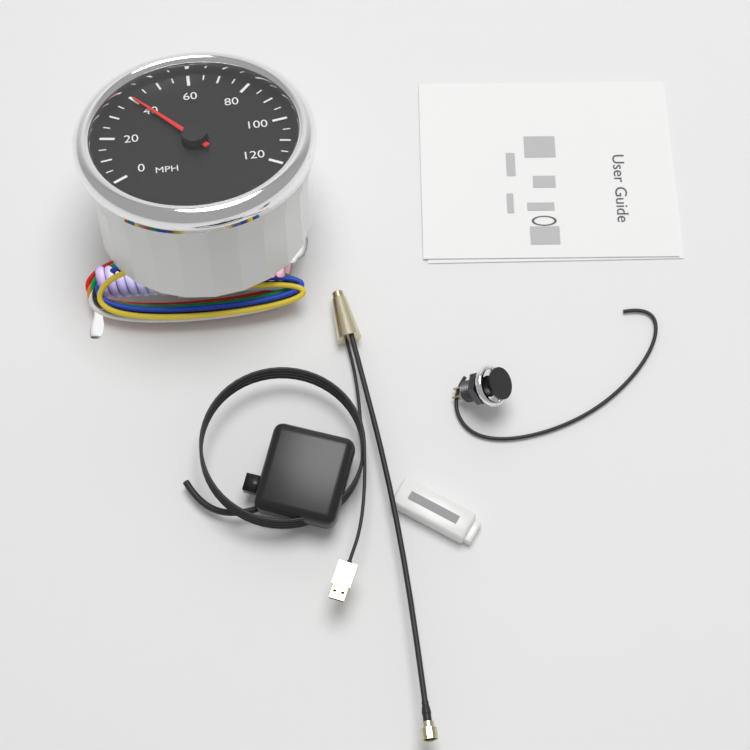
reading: 40 MPH
